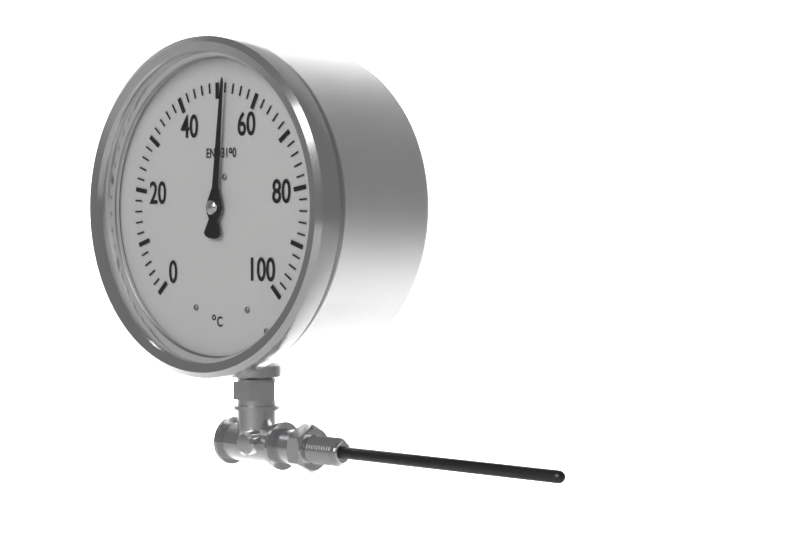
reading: 52 °C
